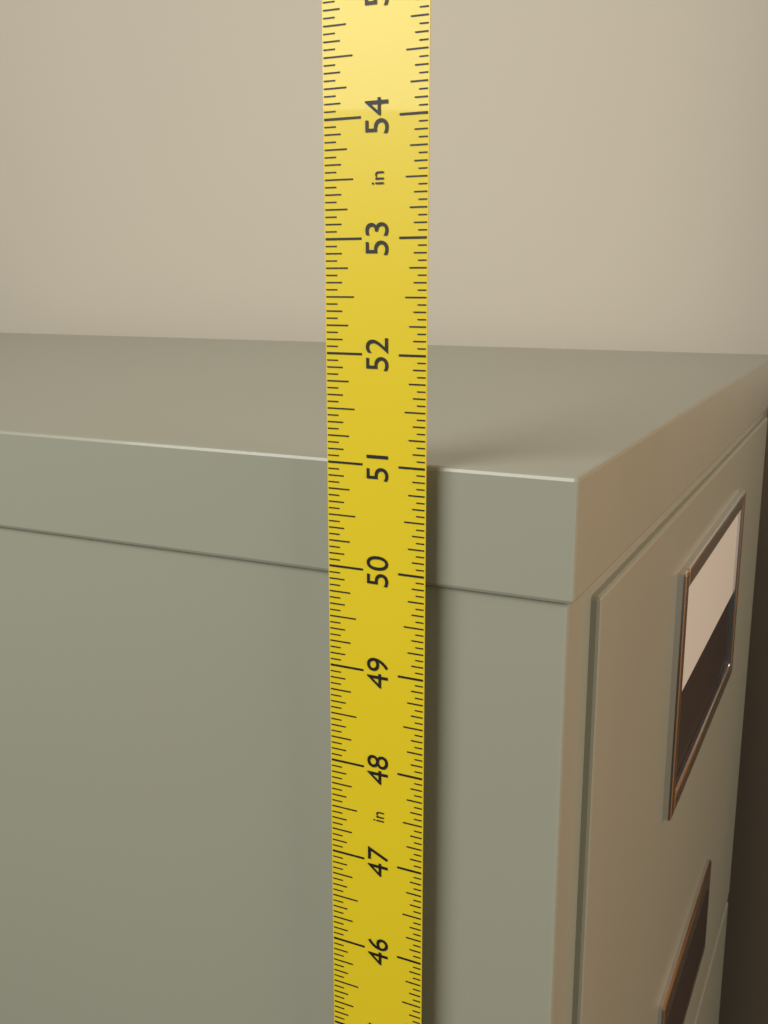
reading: 51.0000 in
